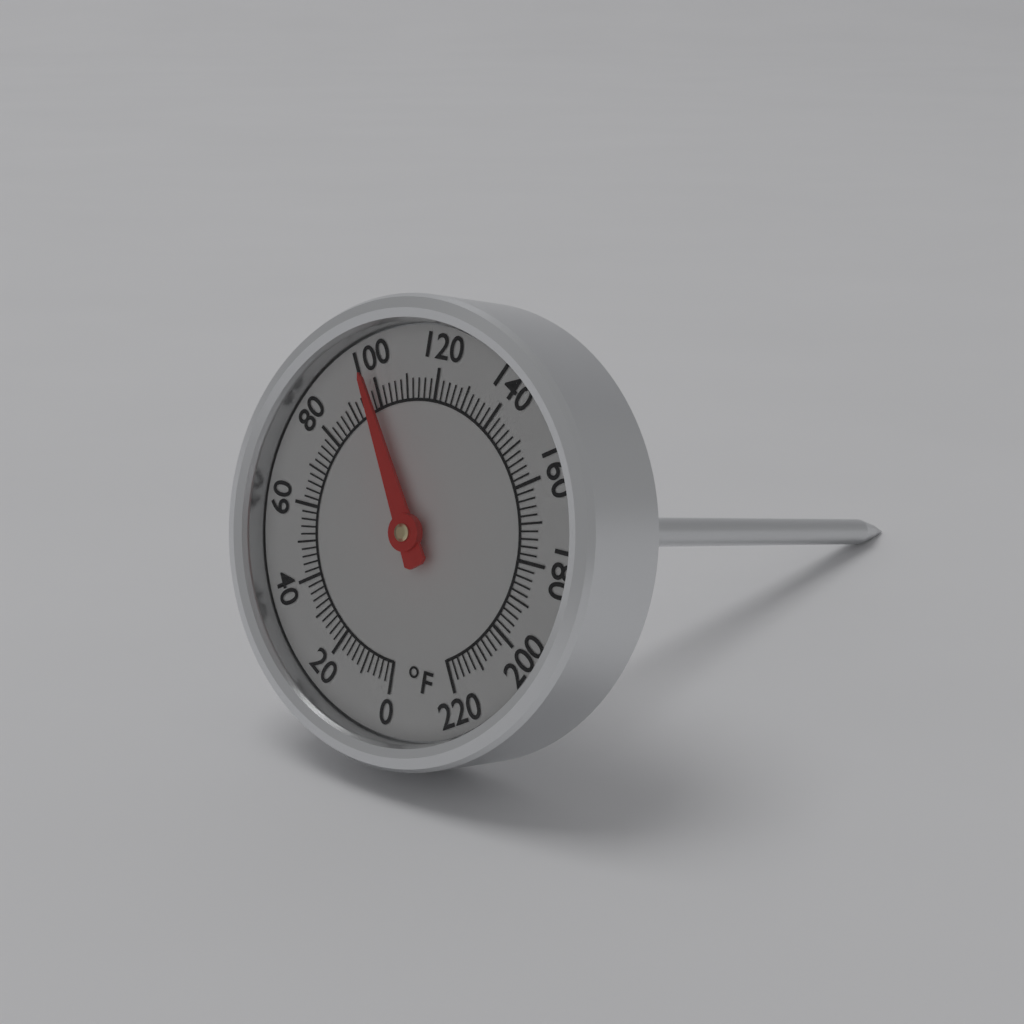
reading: 98 °F
